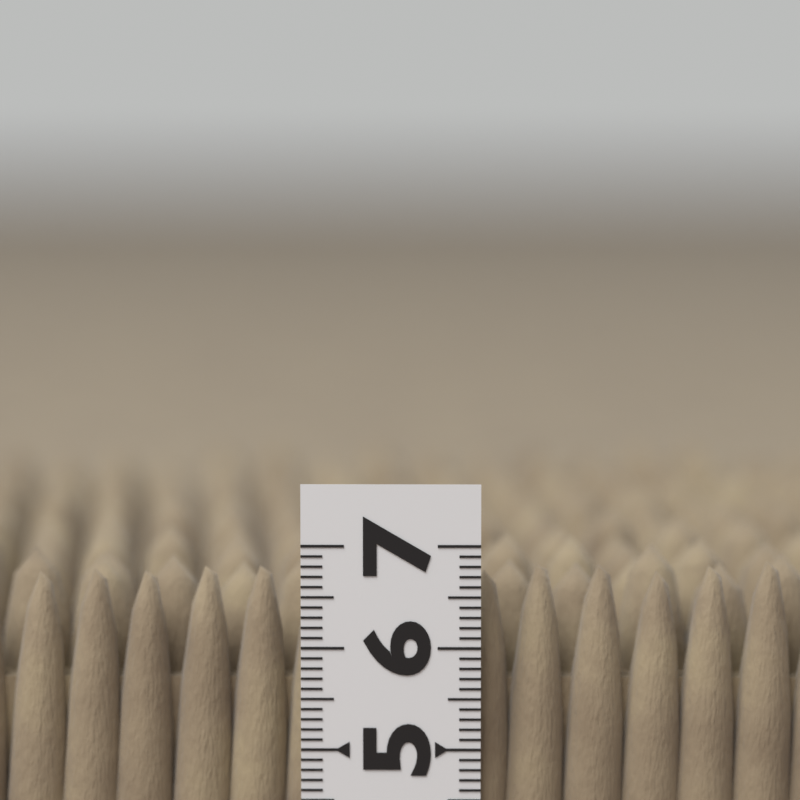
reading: 6.9 (no unit)
